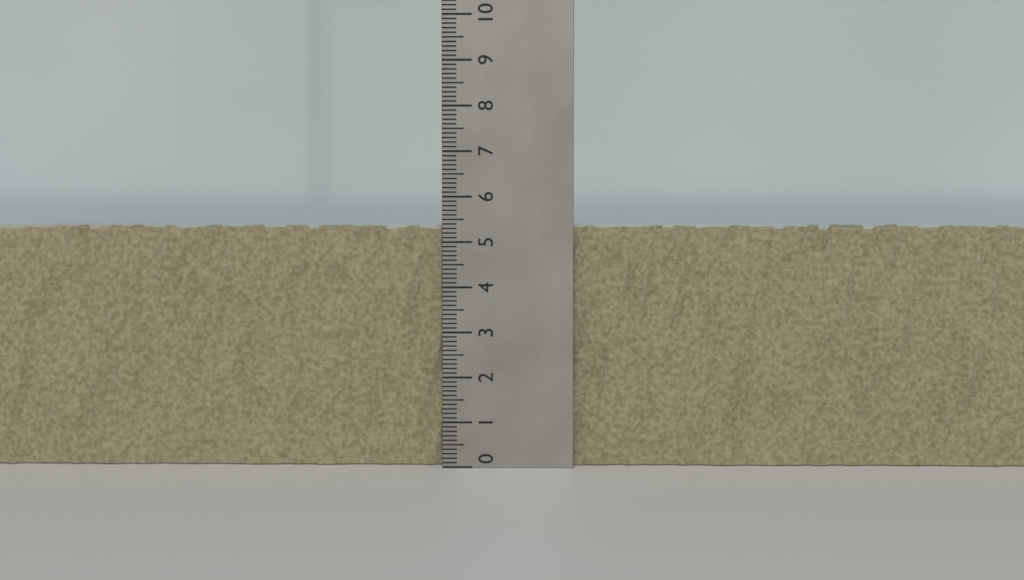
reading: 5.4 (no unit)
